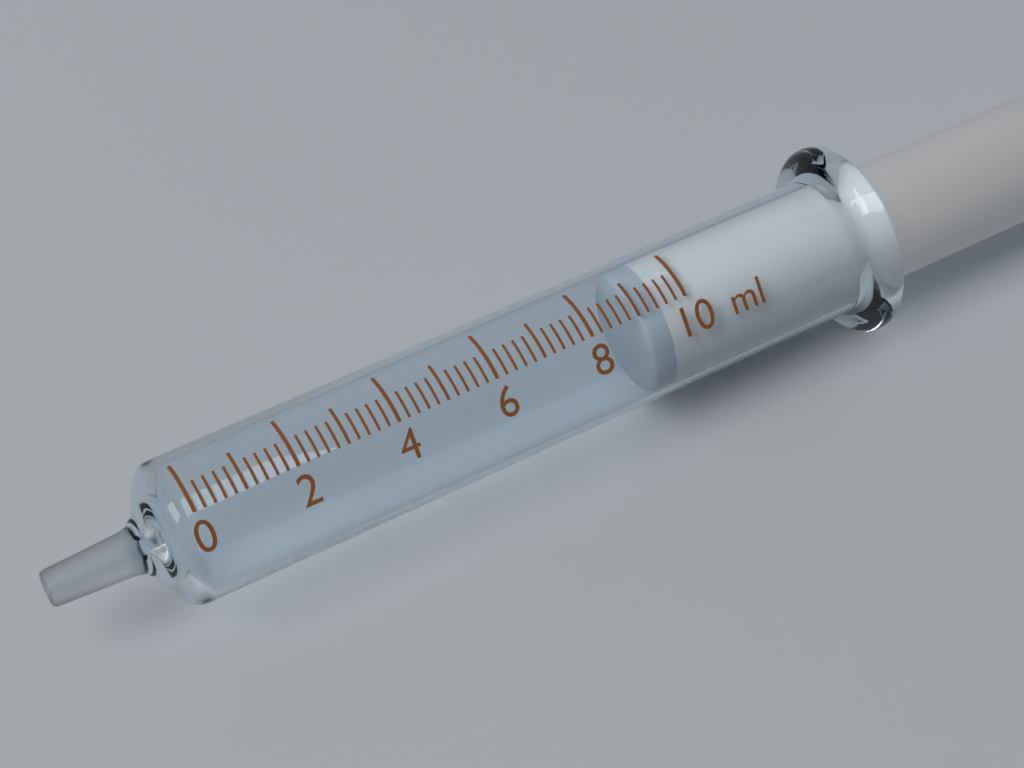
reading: 9.0 ml
